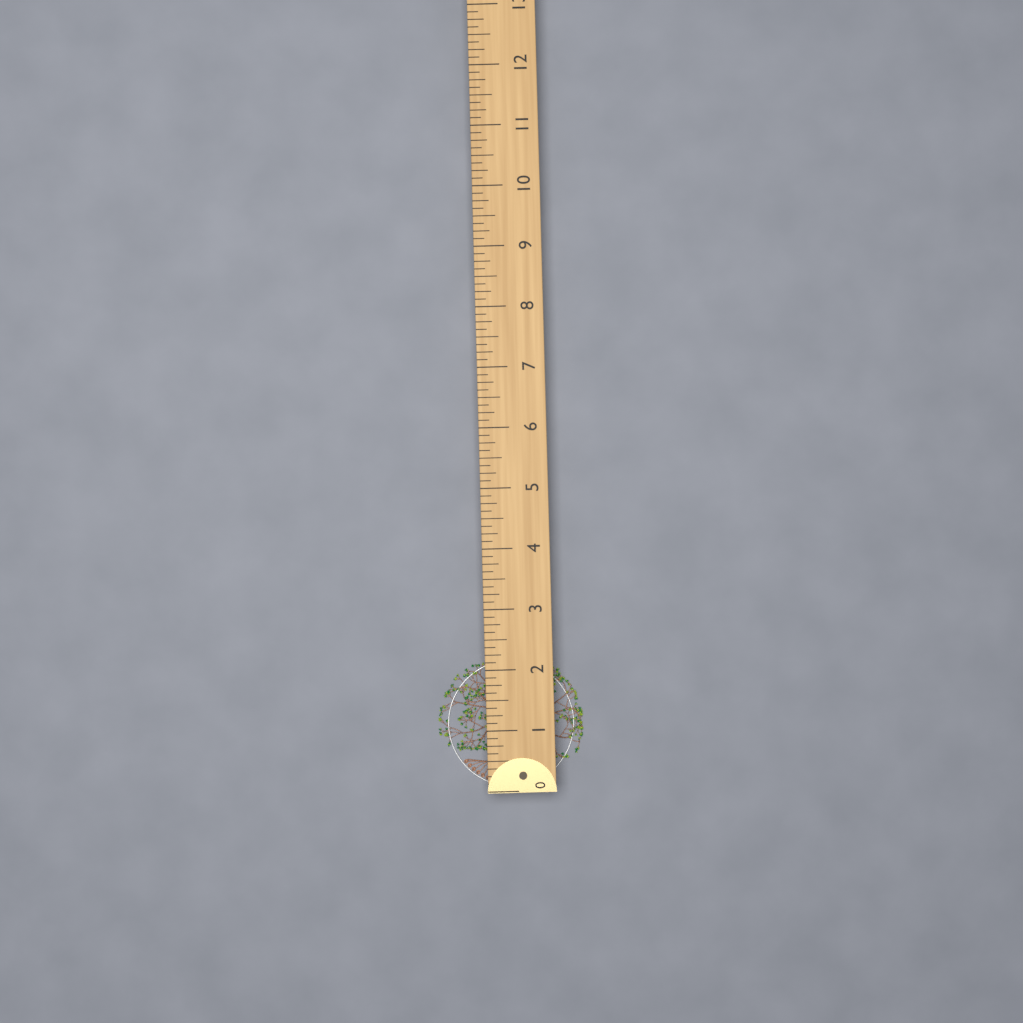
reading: 2.125 (no unit)
